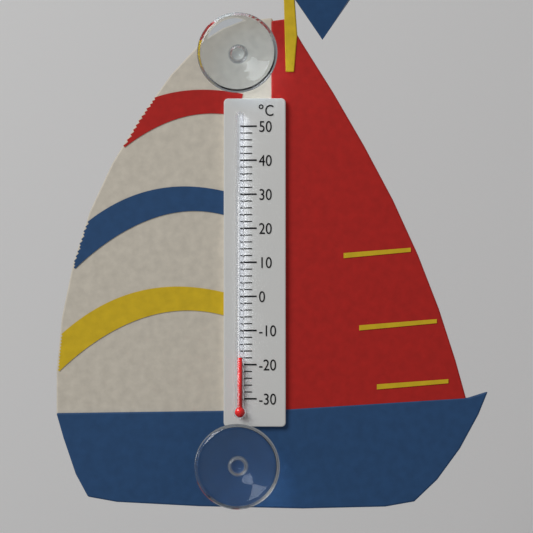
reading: -18 °C
